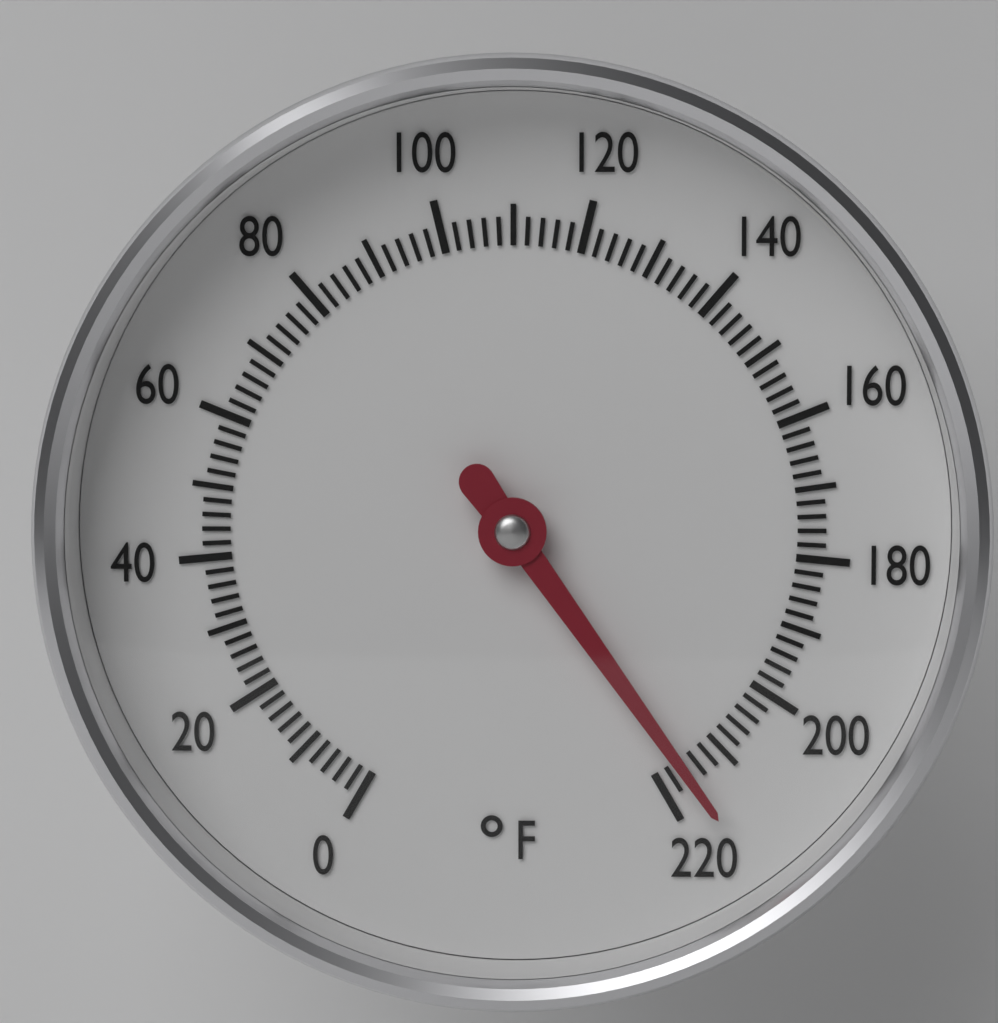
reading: 216 °F
